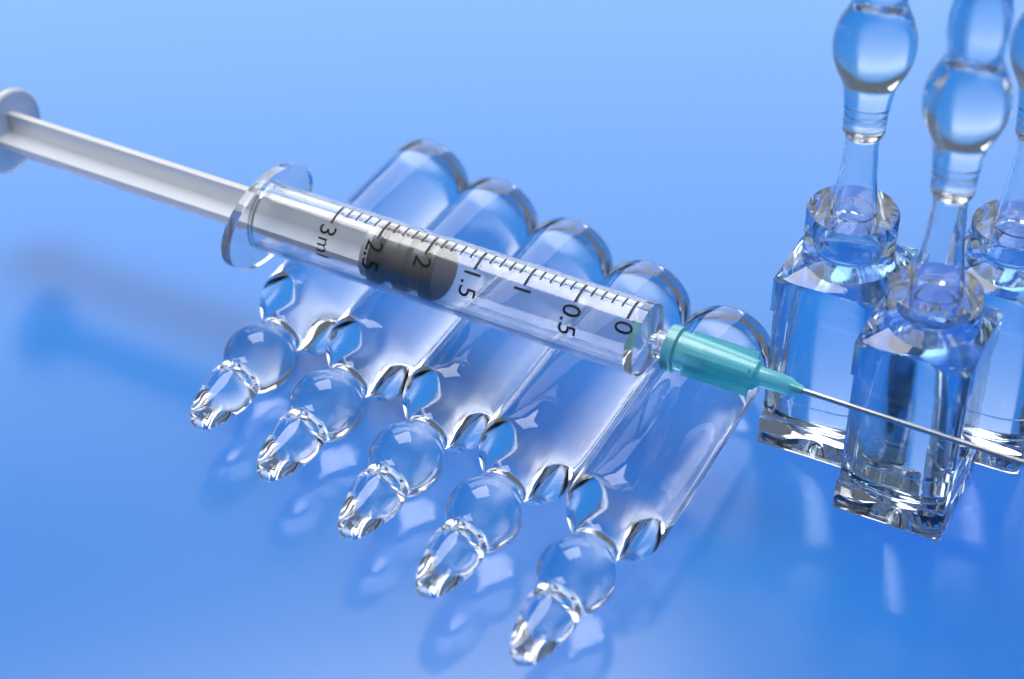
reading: 1.9 ml
